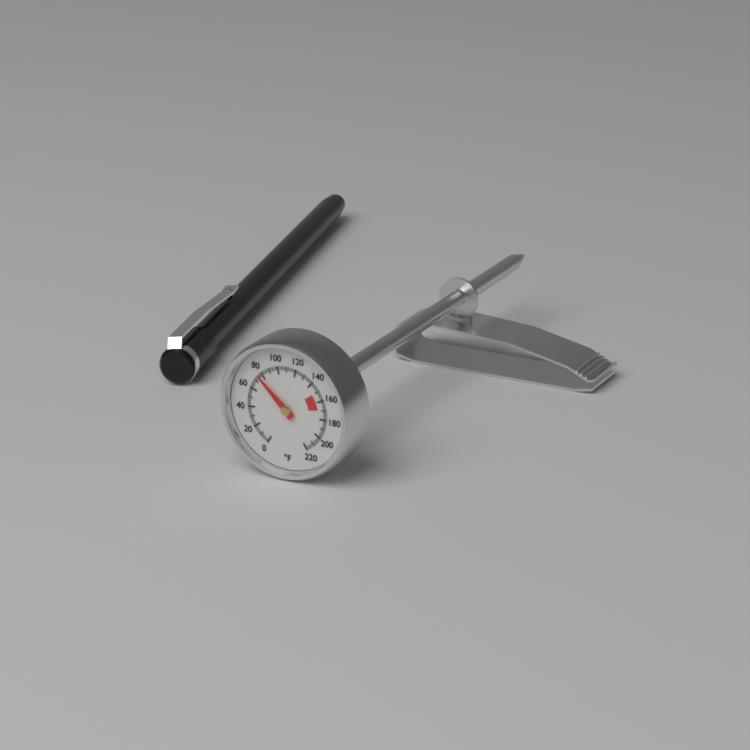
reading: 76 °F
